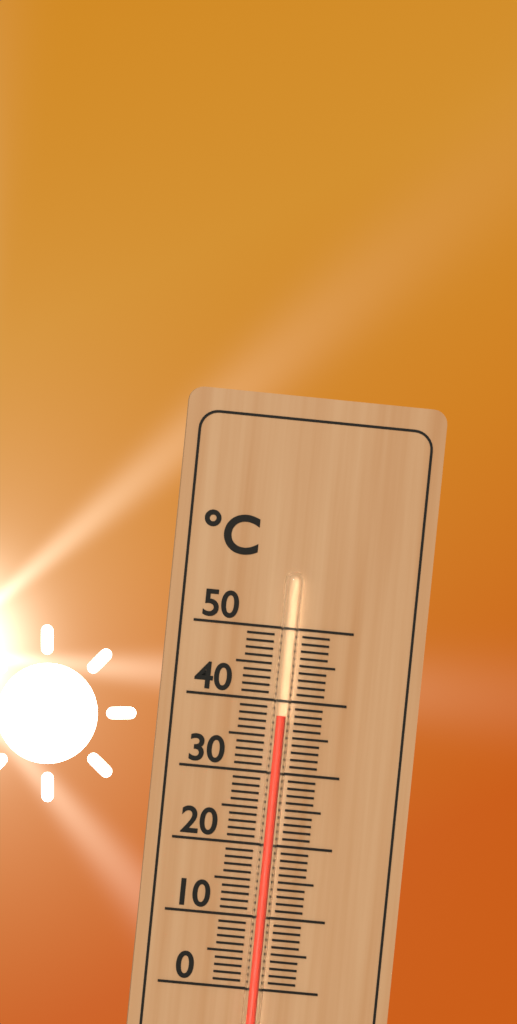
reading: 38 °C
